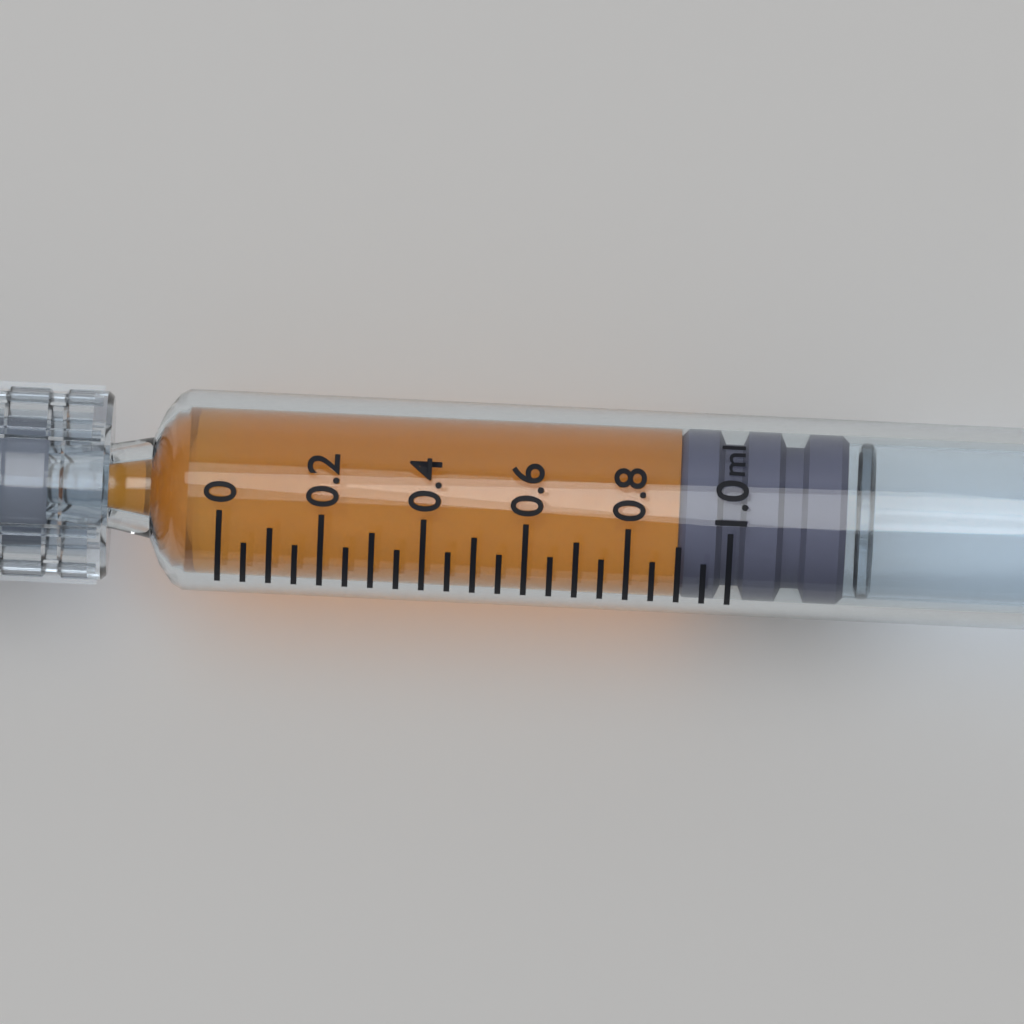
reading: 0.90 ml
